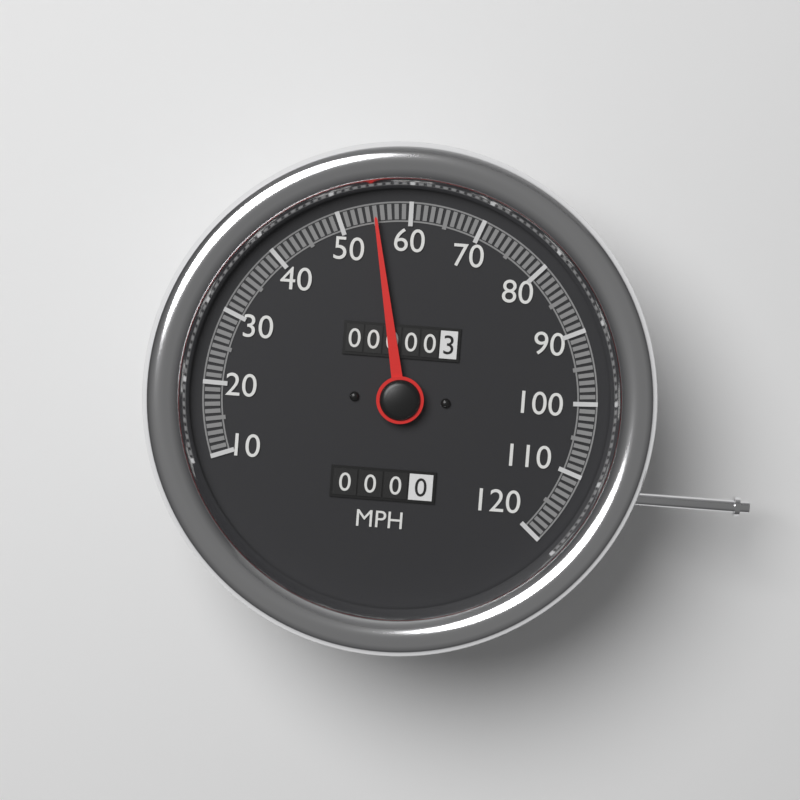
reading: 55 MPH
